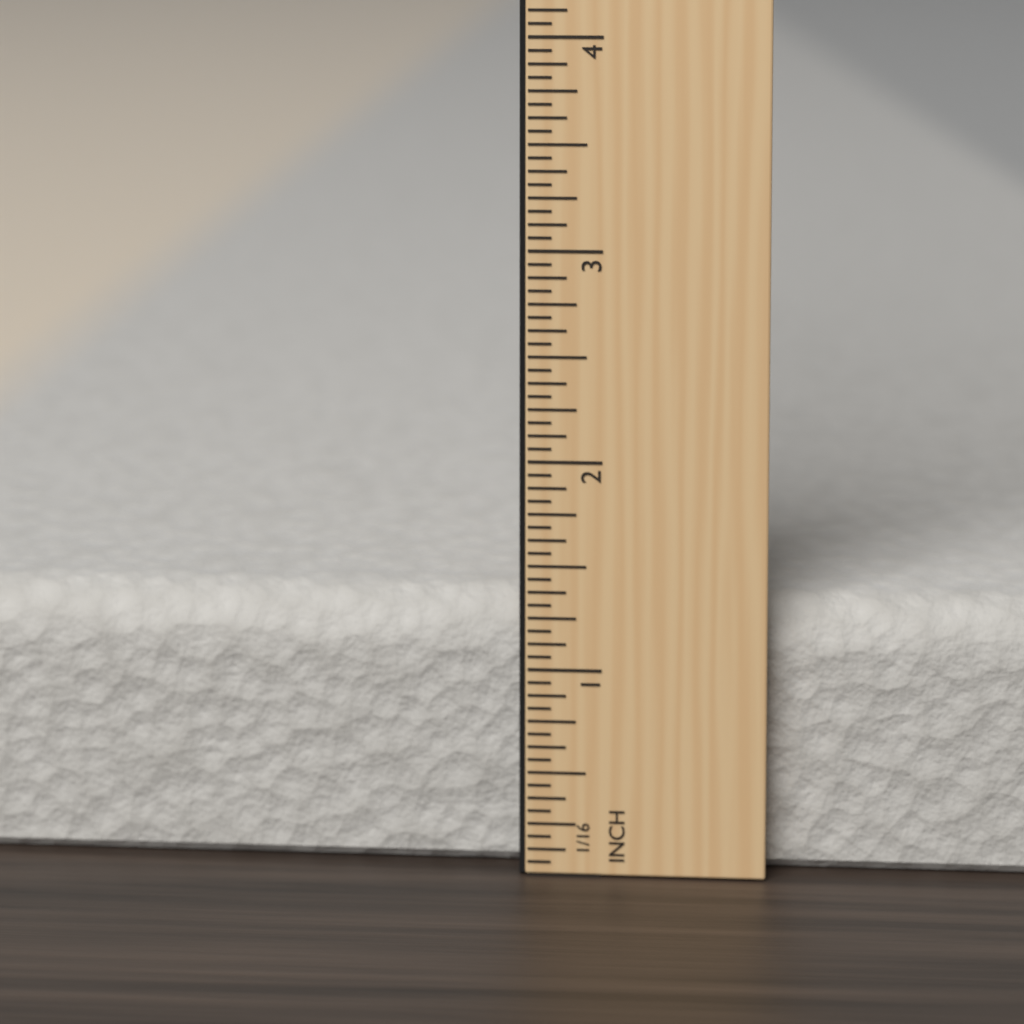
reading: 1.3125 in
